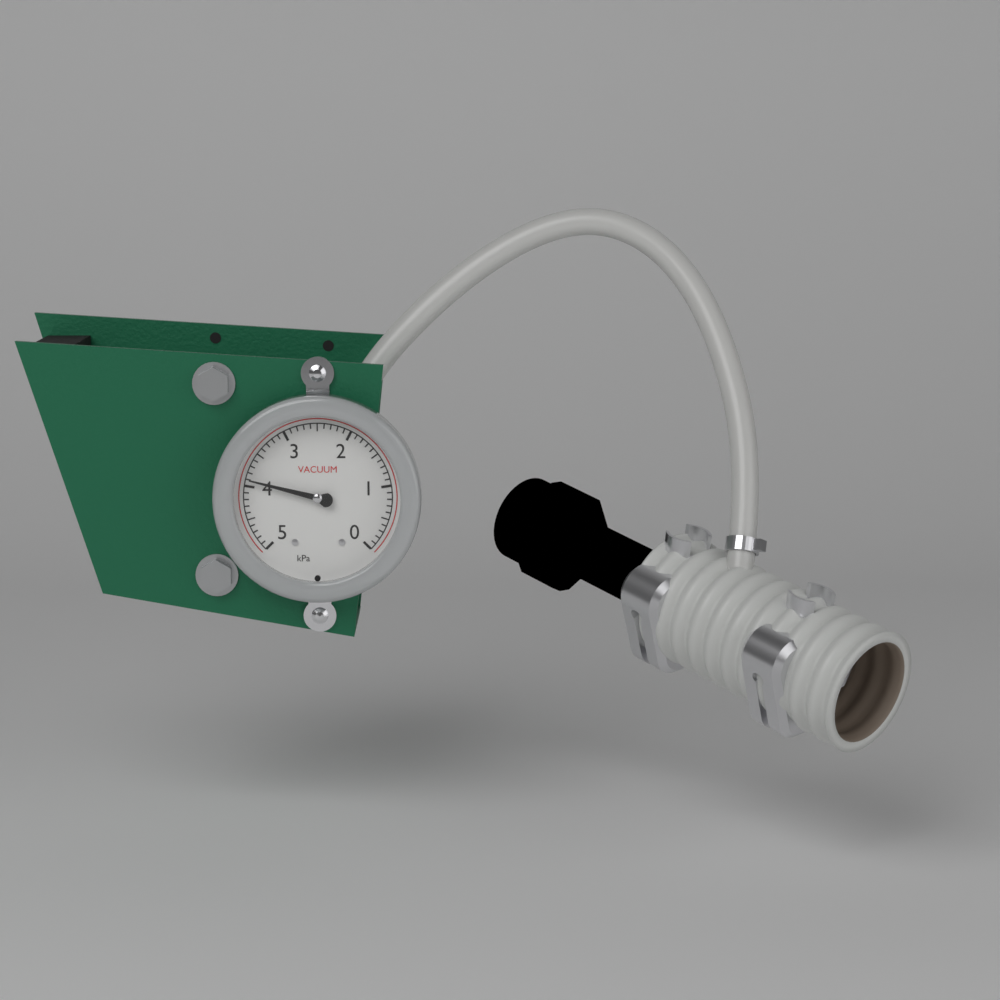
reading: 3.9 kPa
